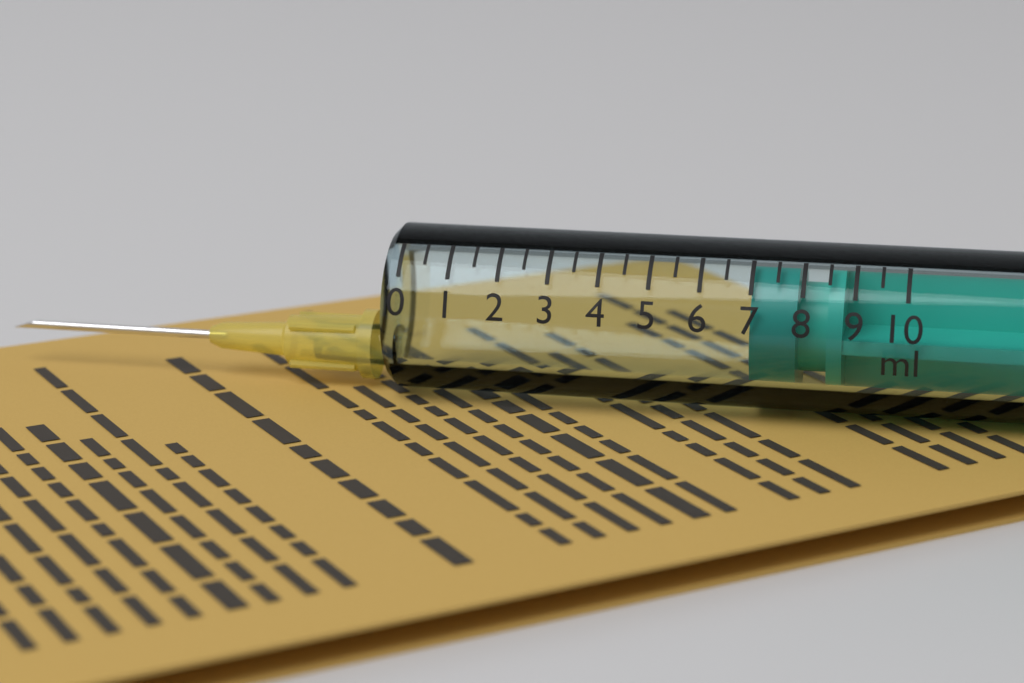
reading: 7.0 ml
